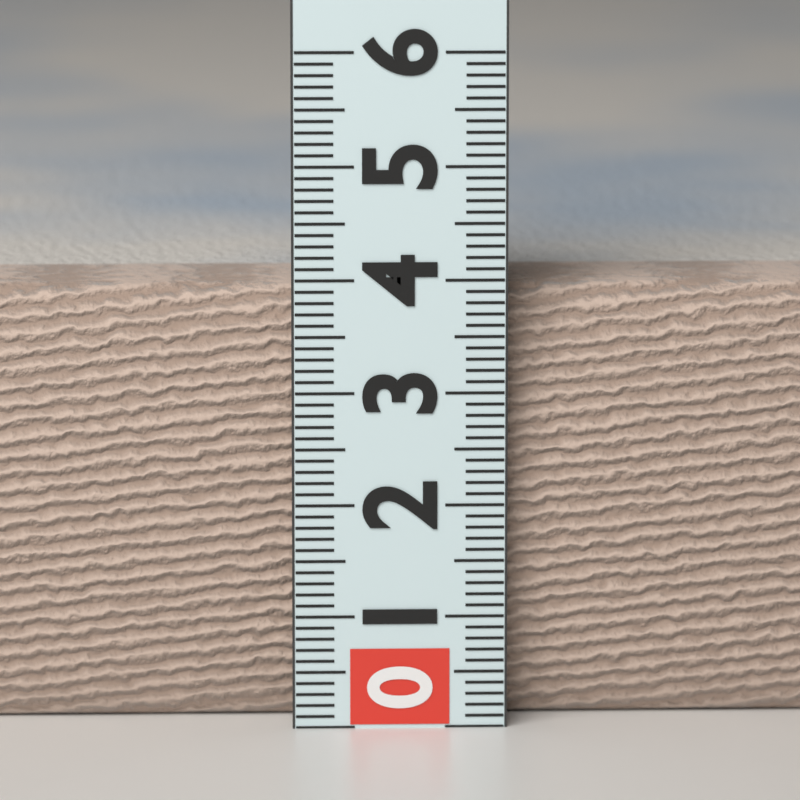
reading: 3.9 (no unit)
